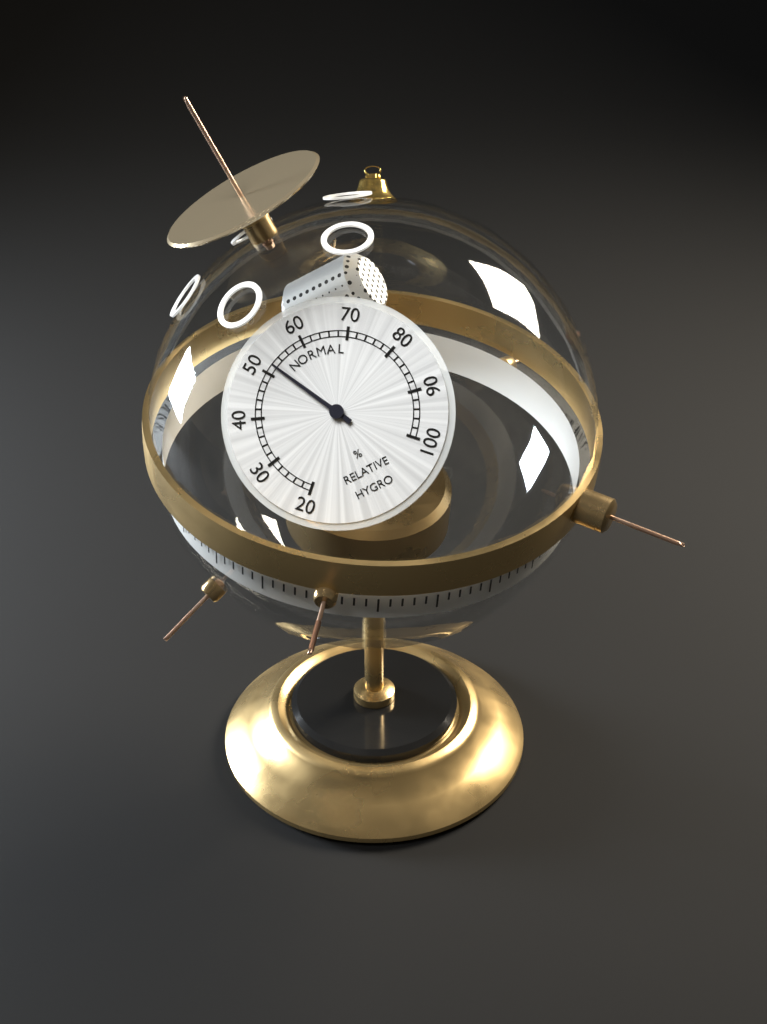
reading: 52 %
